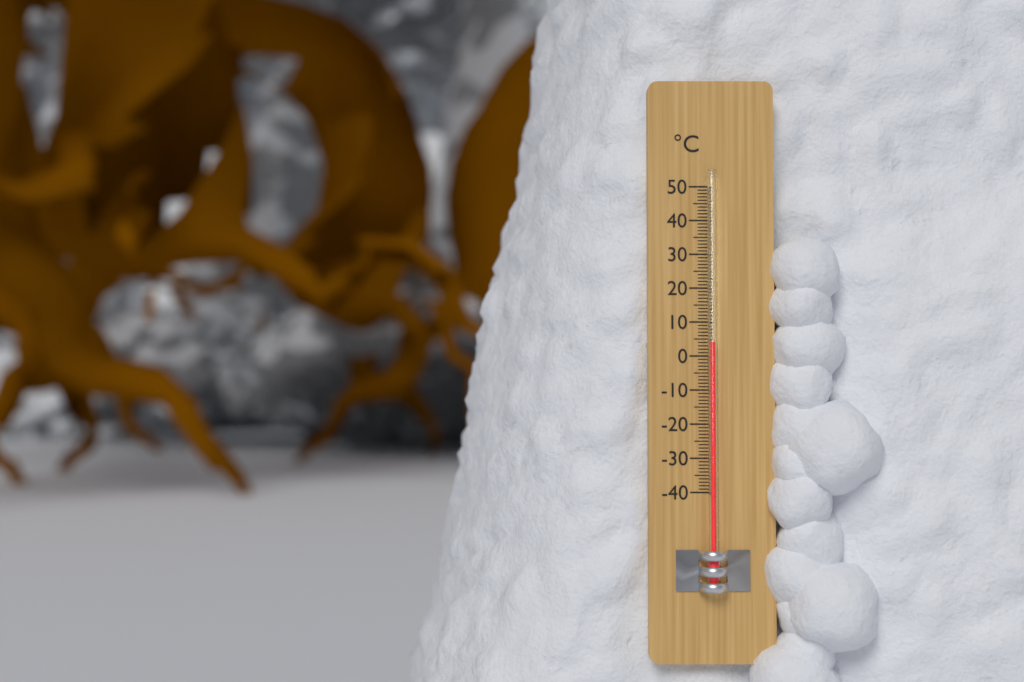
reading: 4 °C
